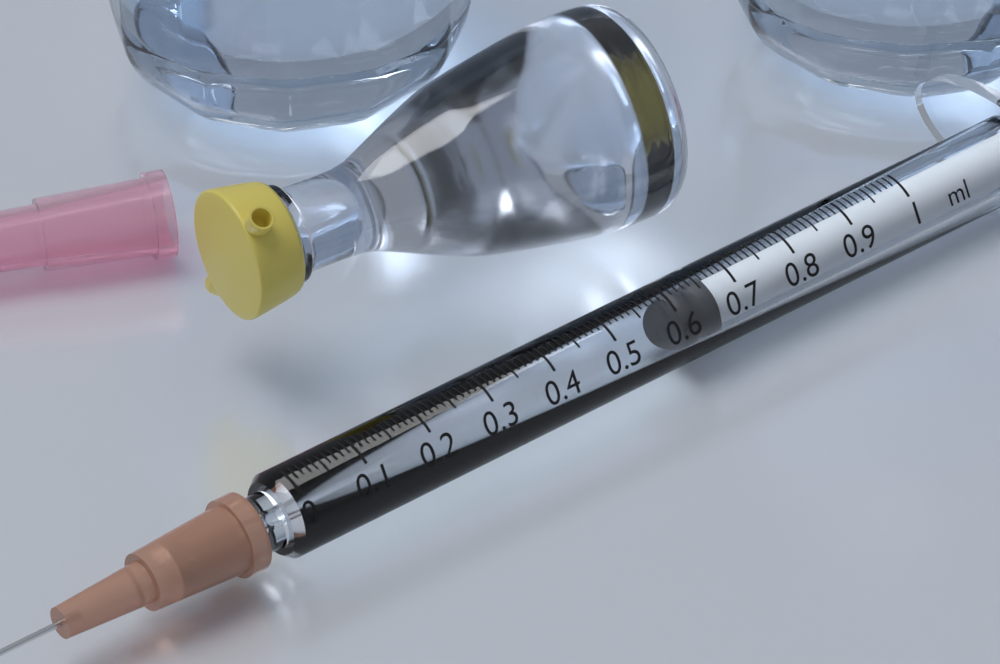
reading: 0.61 ml
